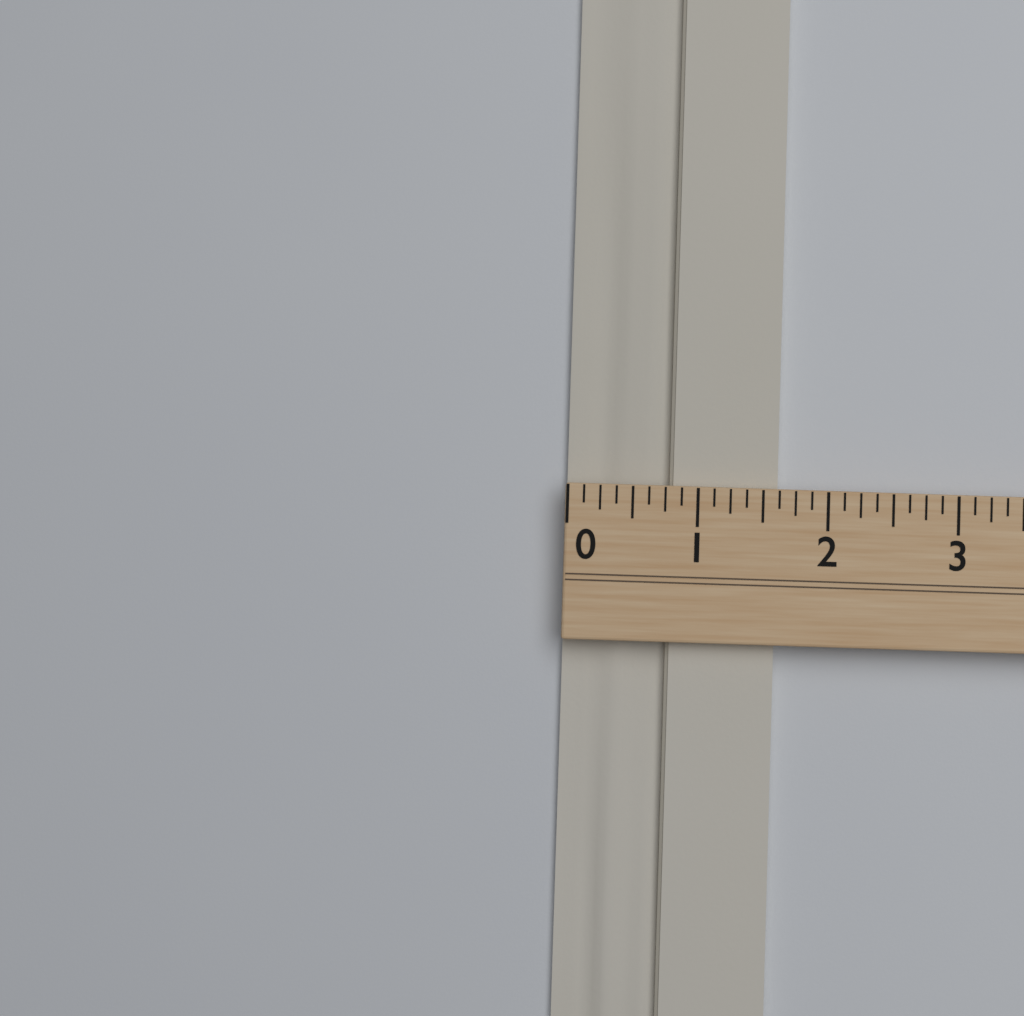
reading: 1.625 (no unit)
